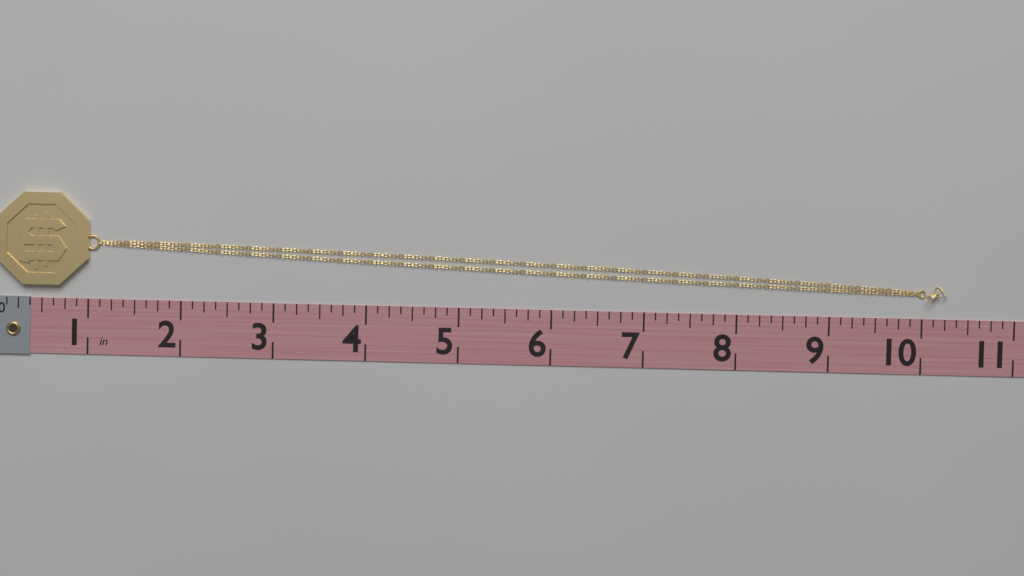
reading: 10.250 in
